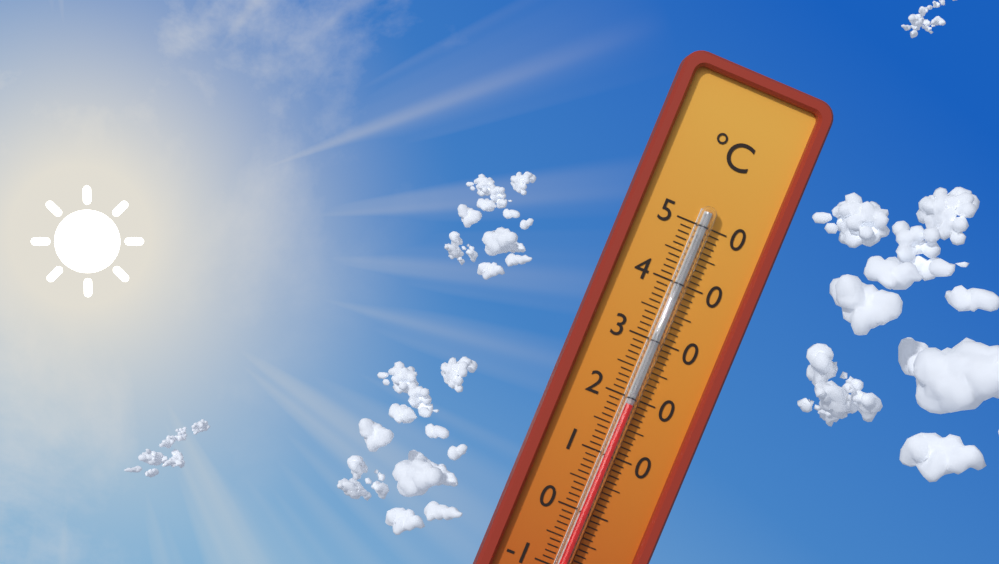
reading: 19 °C
